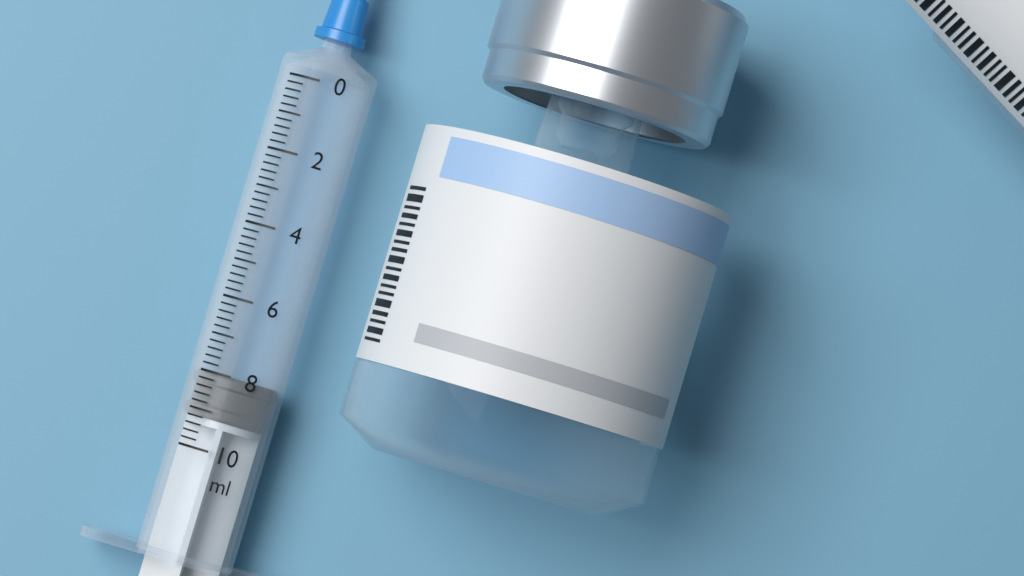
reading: 8.0 ml
